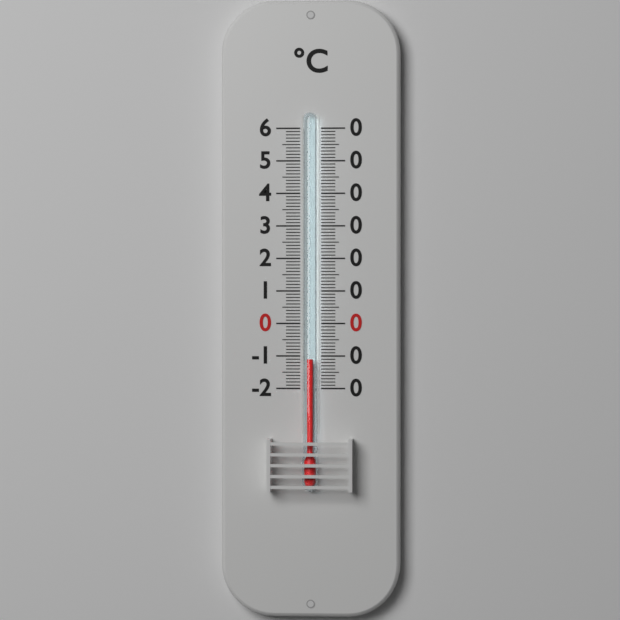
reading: -11 °C
